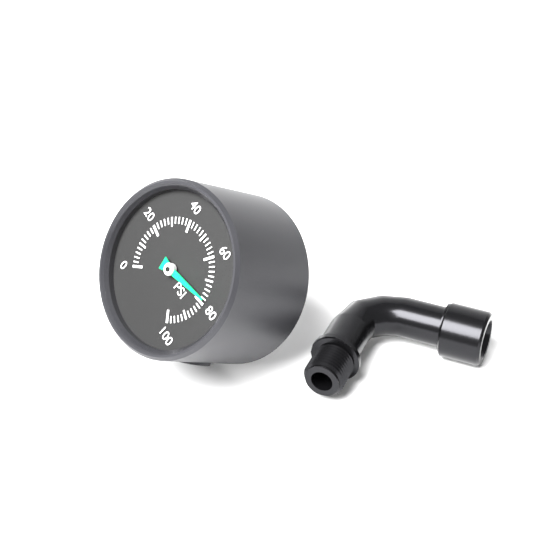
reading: 78 psi
